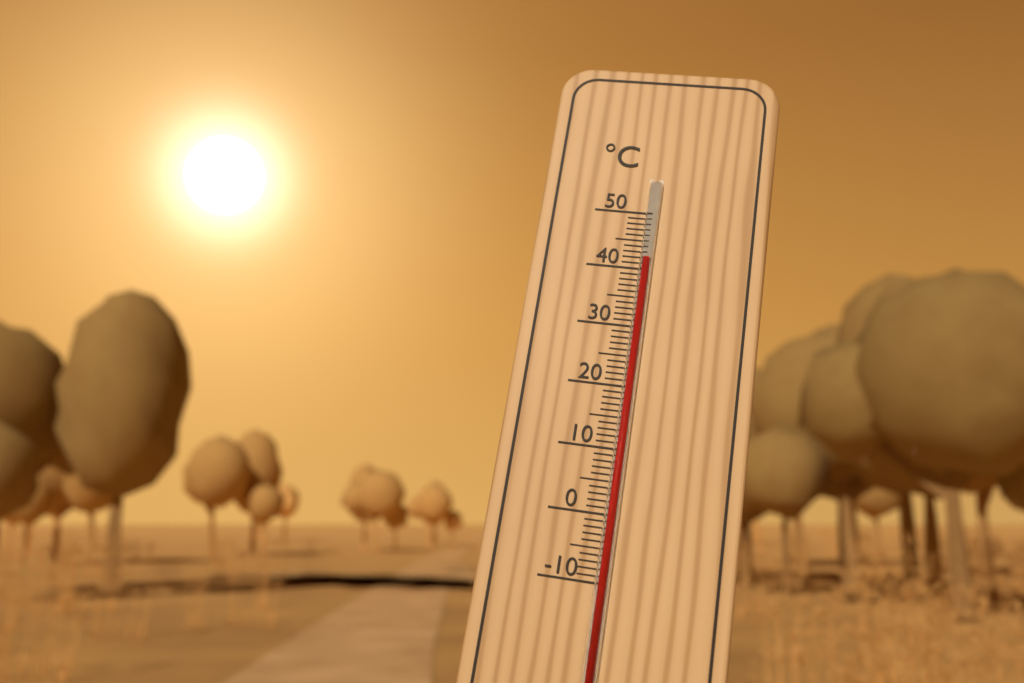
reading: 42 °C
